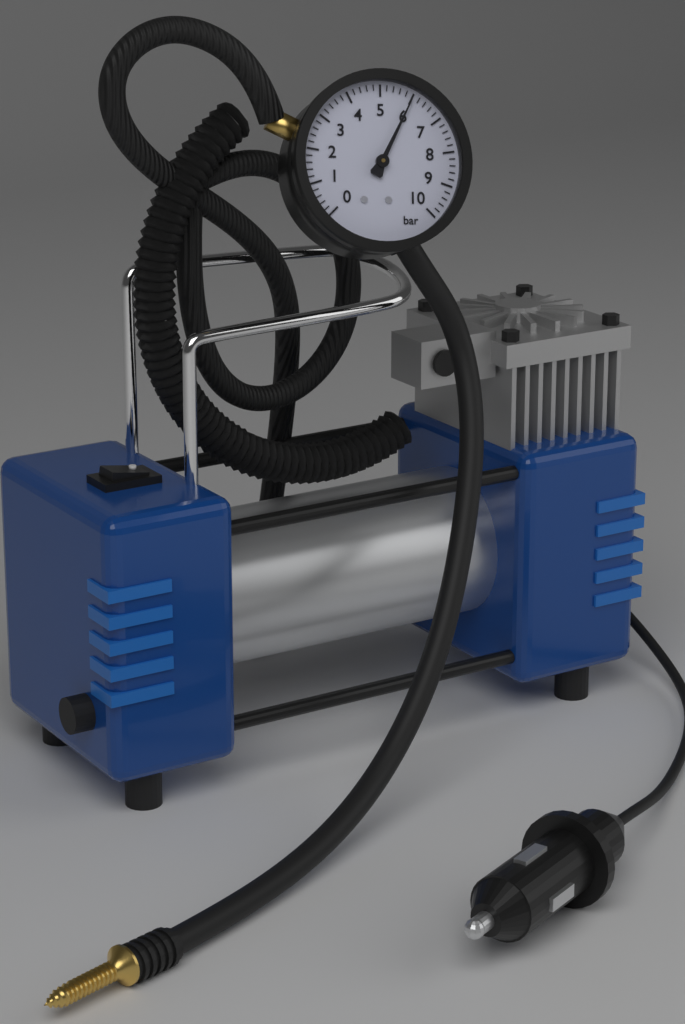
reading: 6.0 bar
